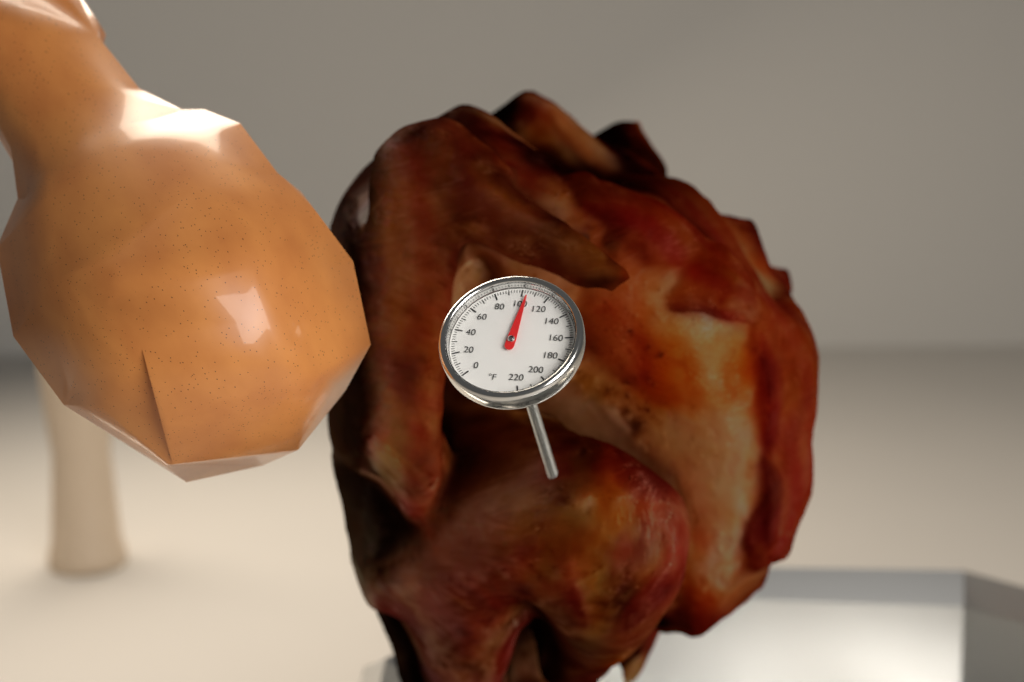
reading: 104 °F
